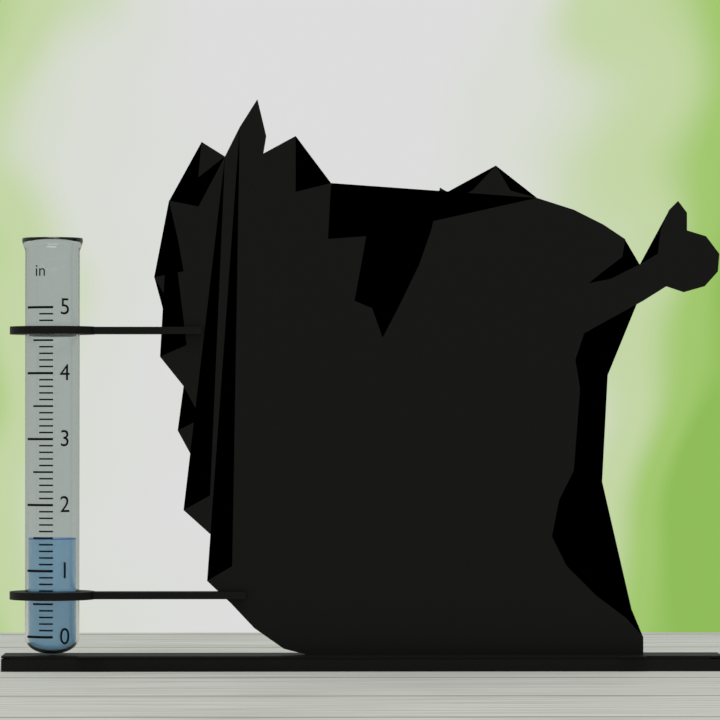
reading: 1.5 in
